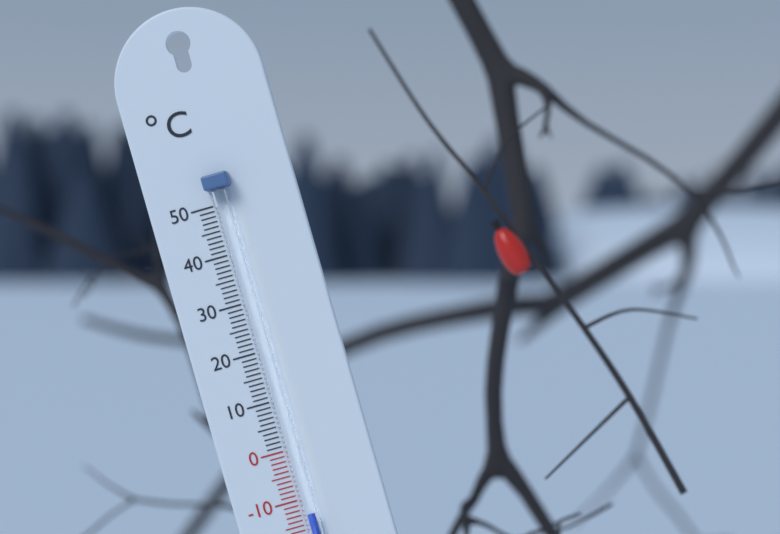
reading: -13 °C
